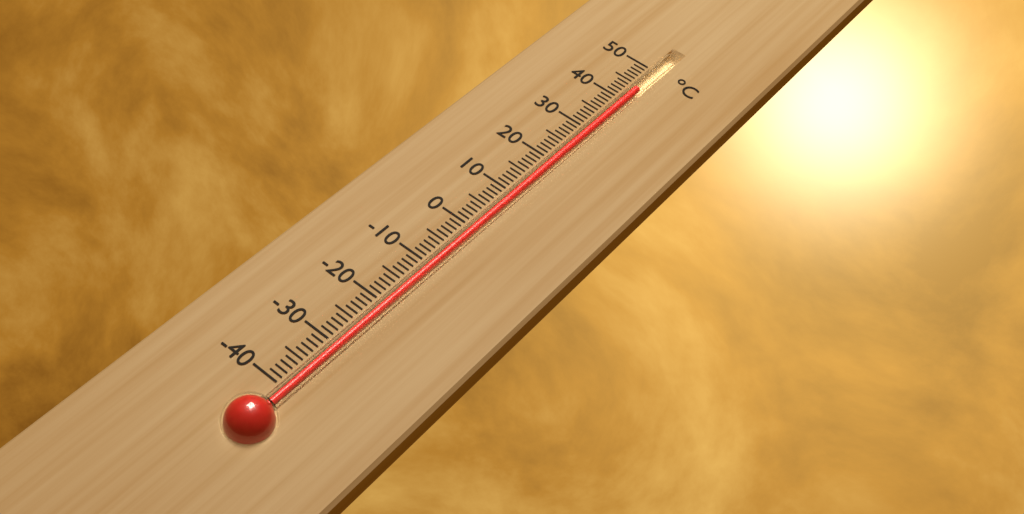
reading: 44 °C
